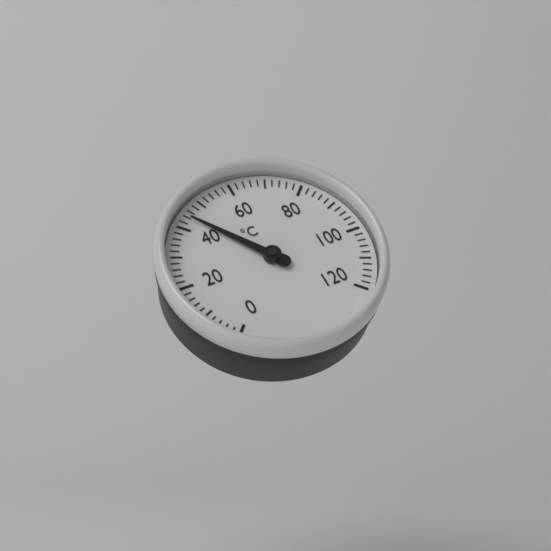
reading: 44 °C
